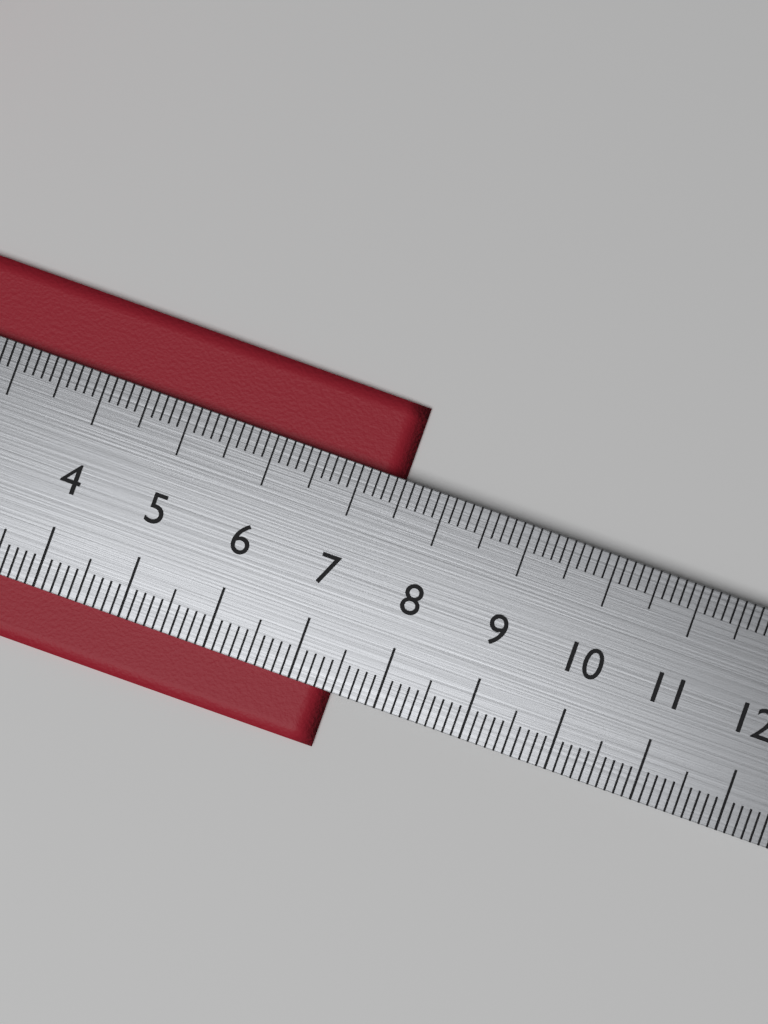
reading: 7.5 cm
